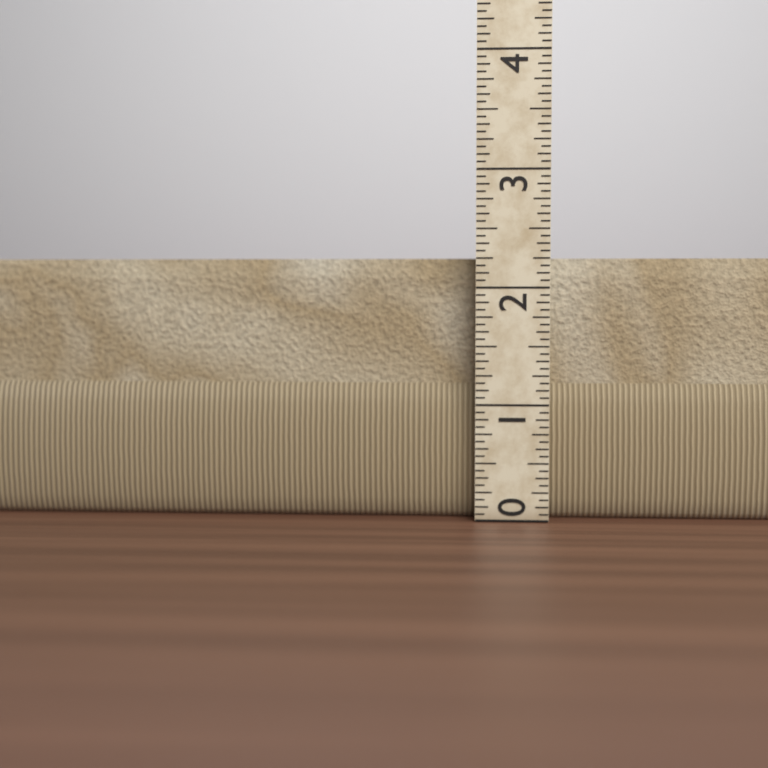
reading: 2.2500 (no unit)
